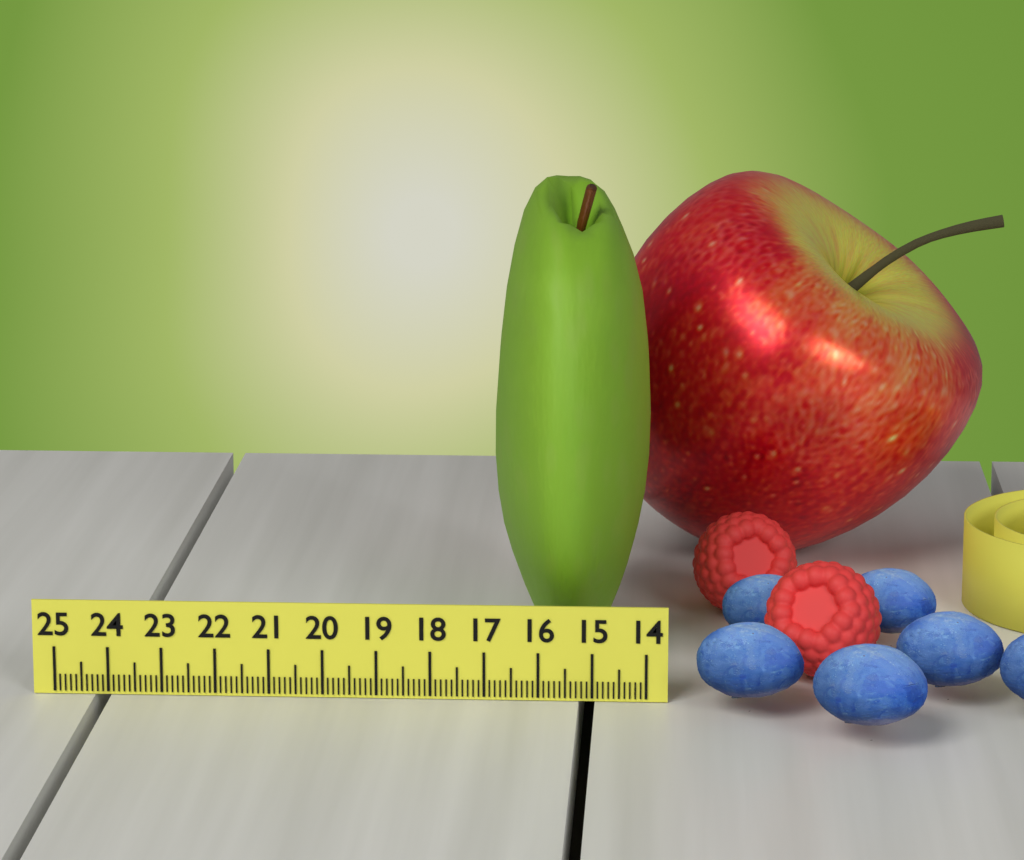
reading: 17.0 (no unit)
